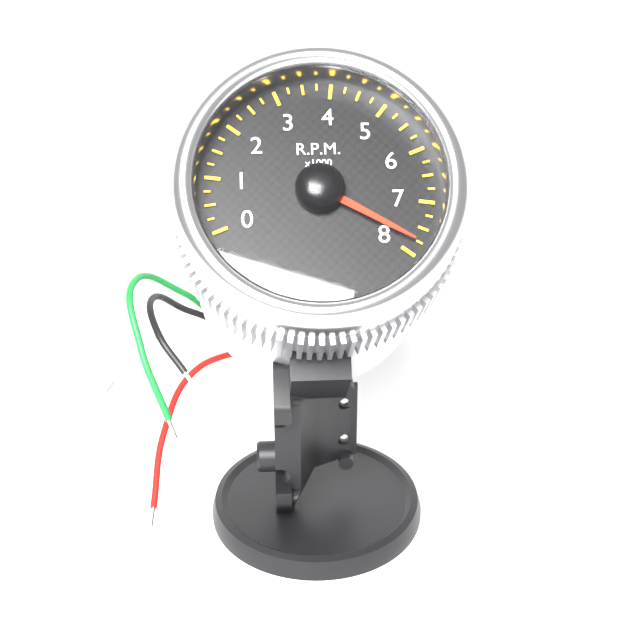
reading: 7.75 x1000 RPM
